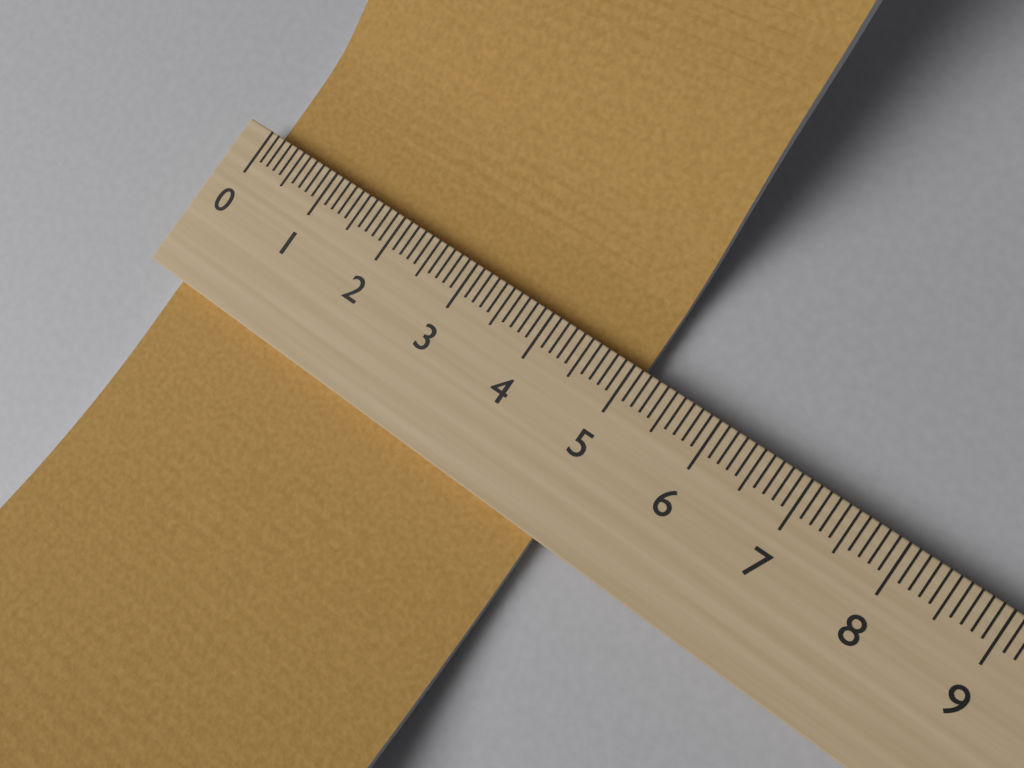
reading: 5.1 (no unit)
